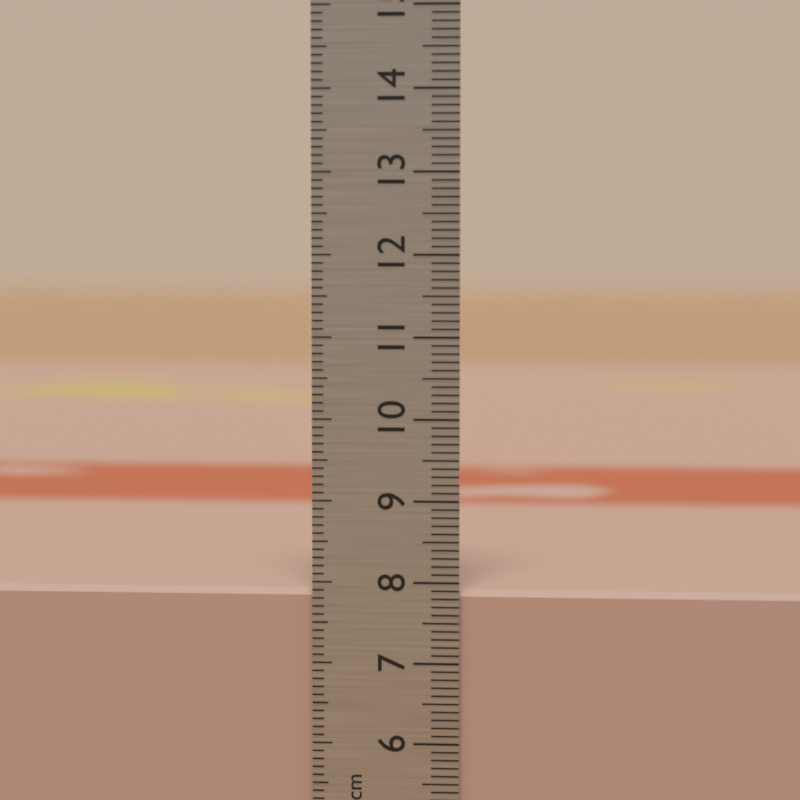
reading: 7.9 cm
